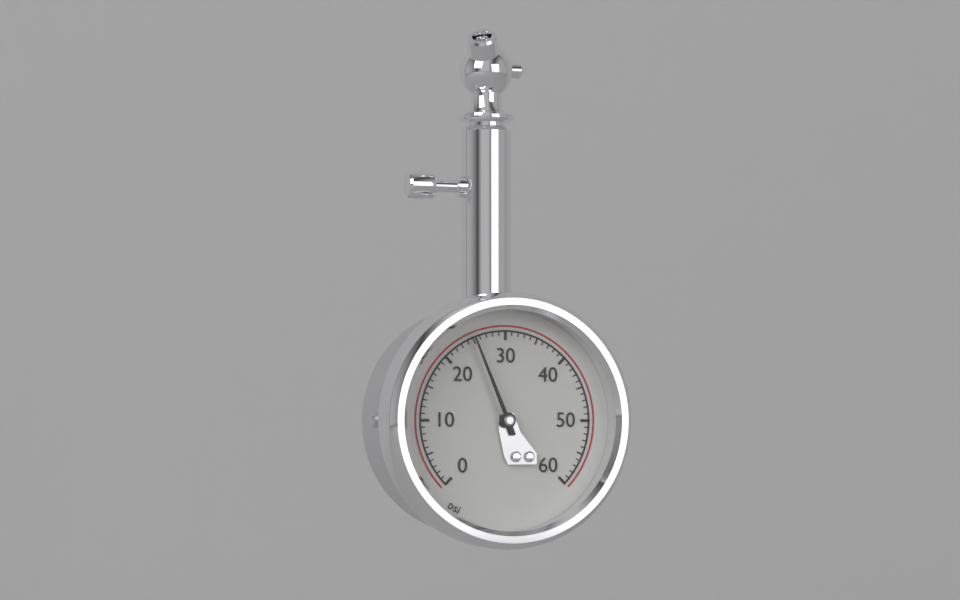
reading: 25 psi
